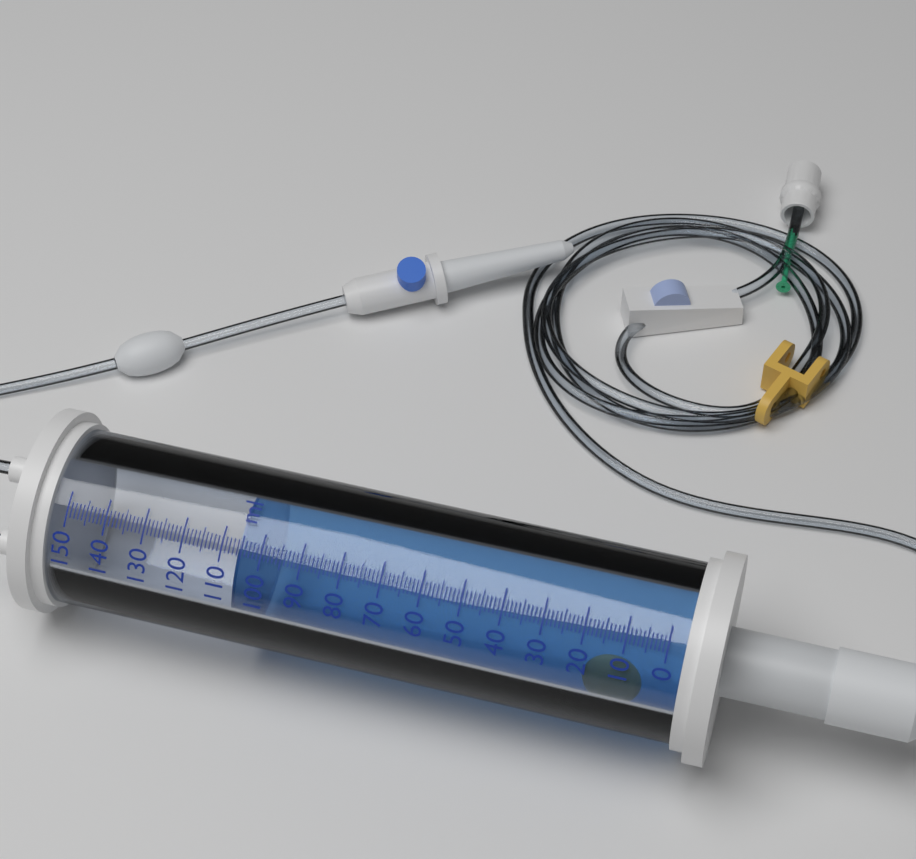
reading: 106 ml
